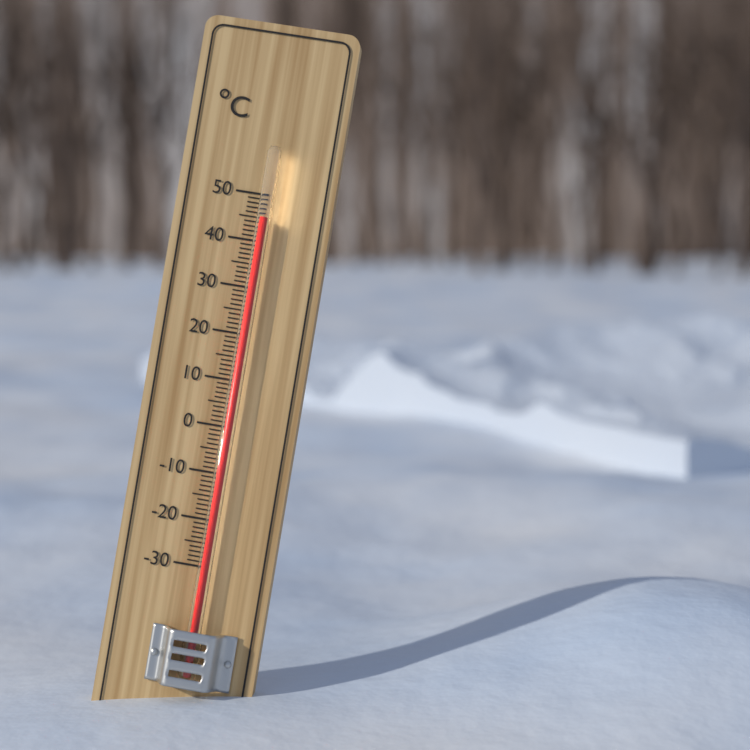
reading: 45 °C
